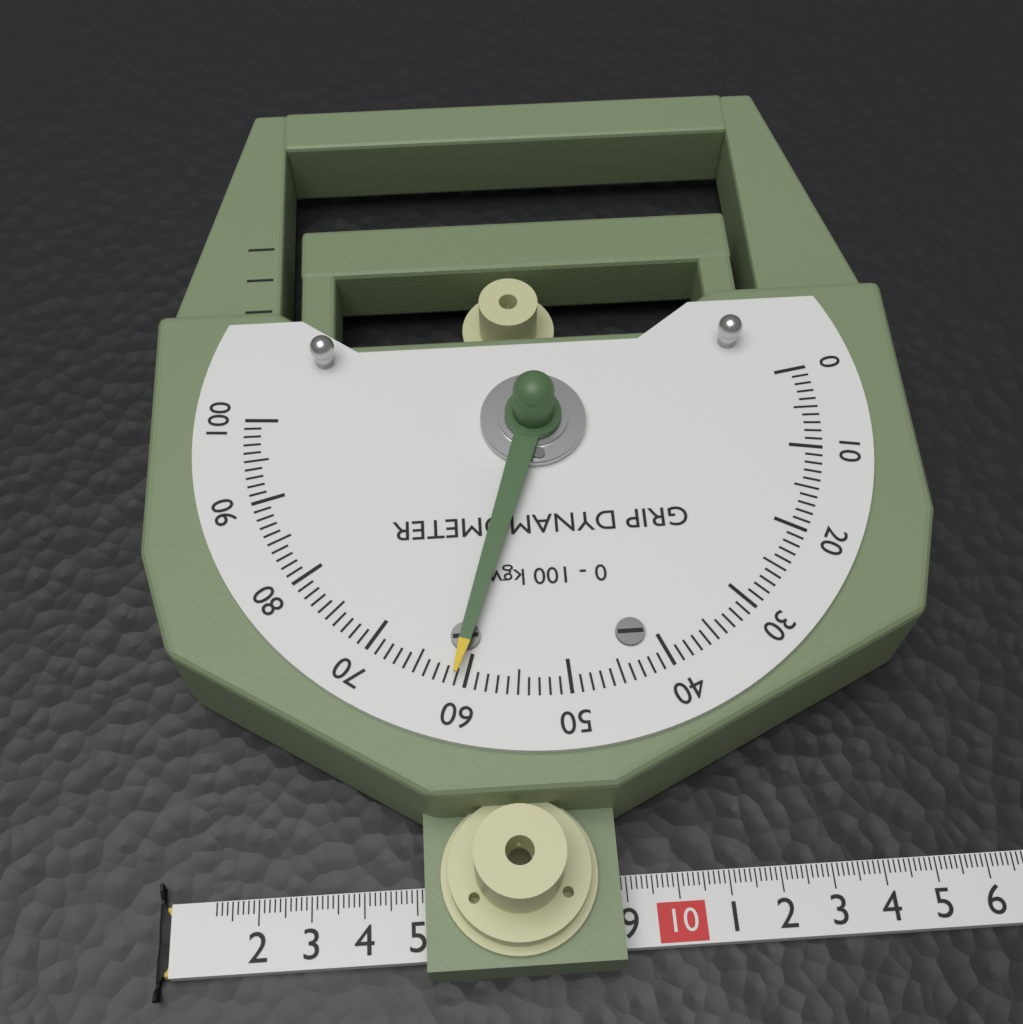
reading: 61 kgw
